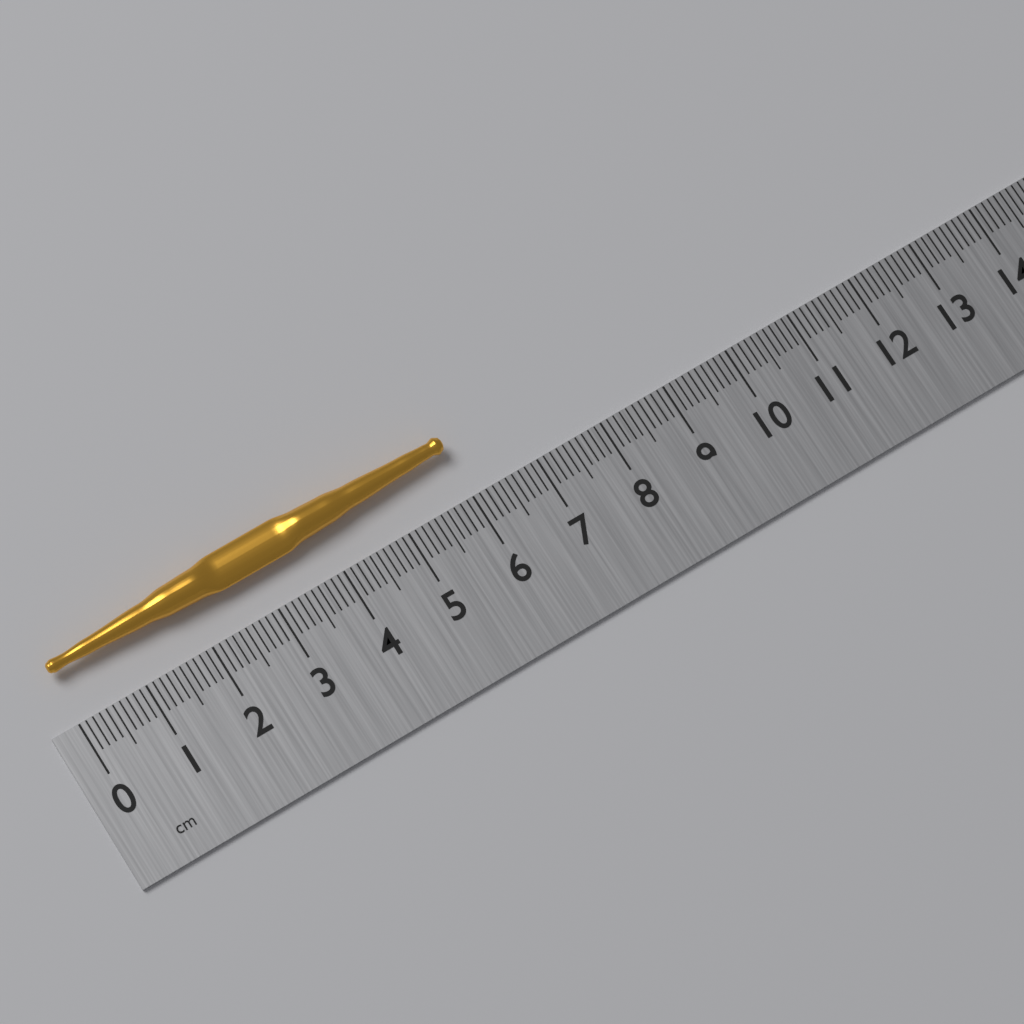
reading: 6.0 cm
